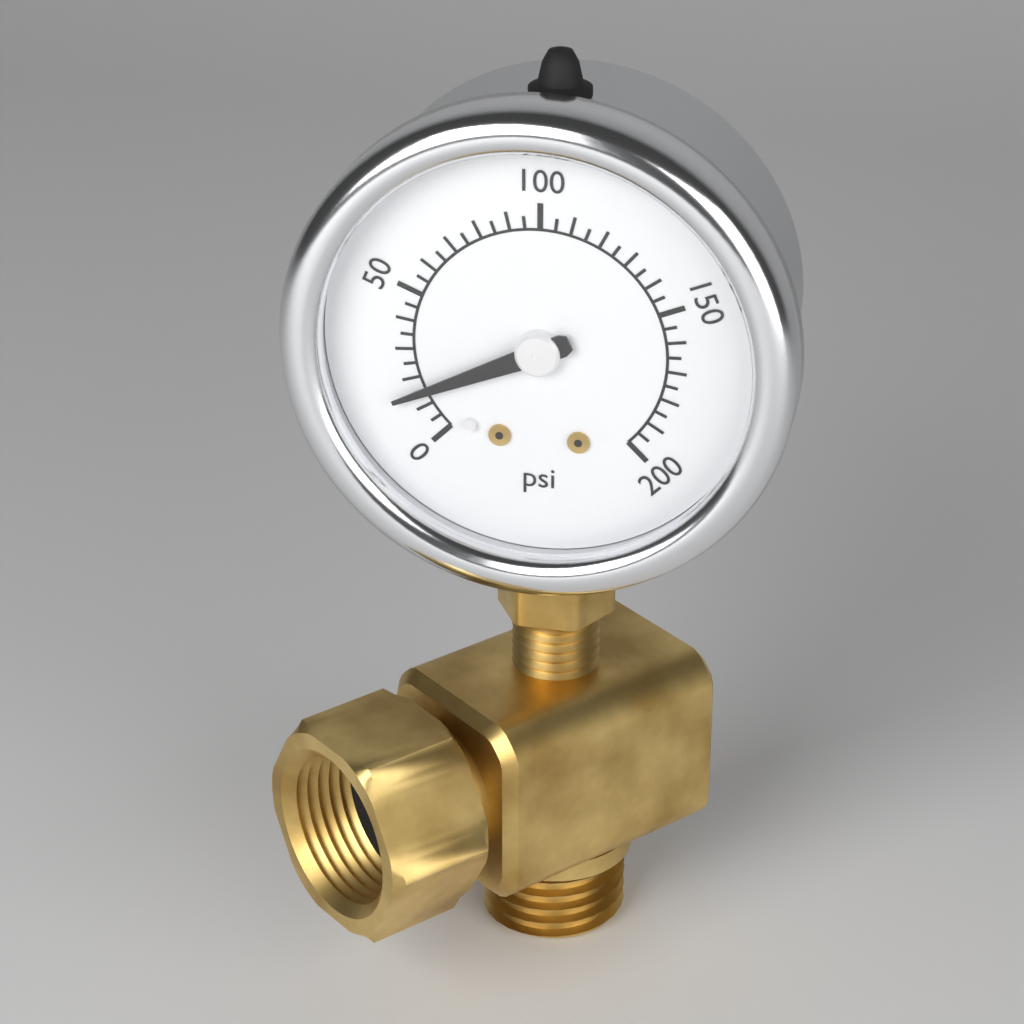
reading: 15 psi
